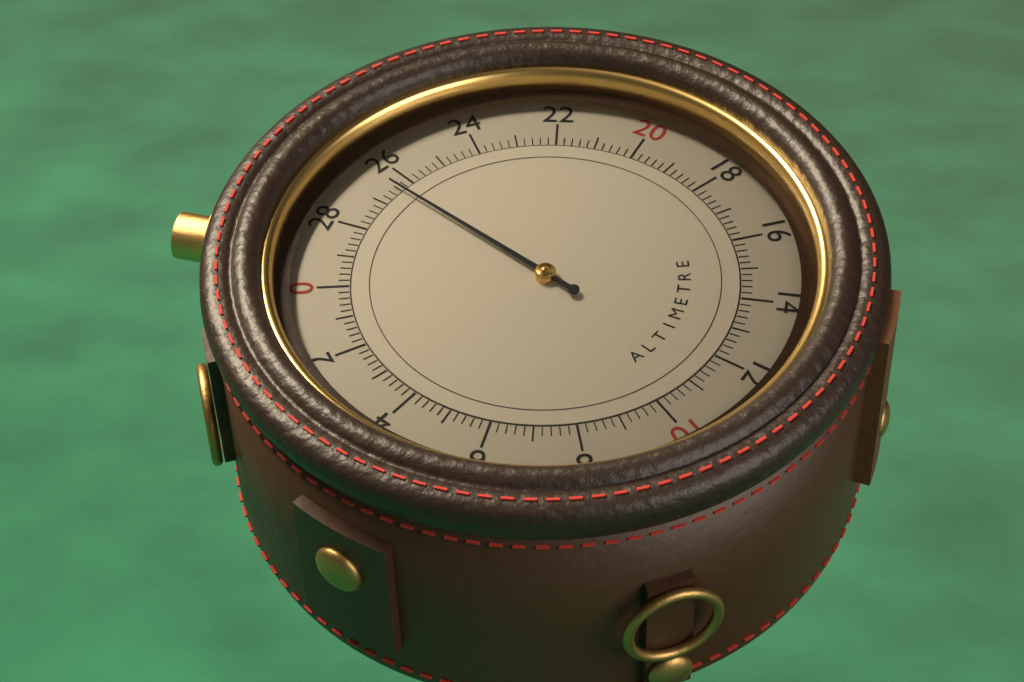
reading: 26.4 (no unit)
